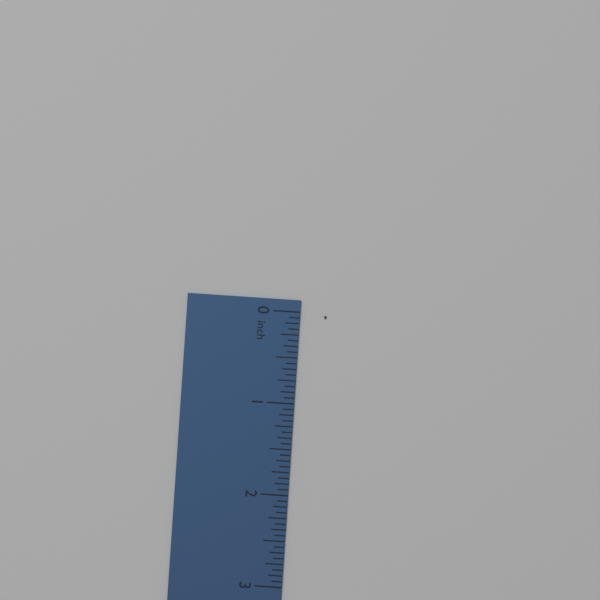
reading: 0.0625 inch
